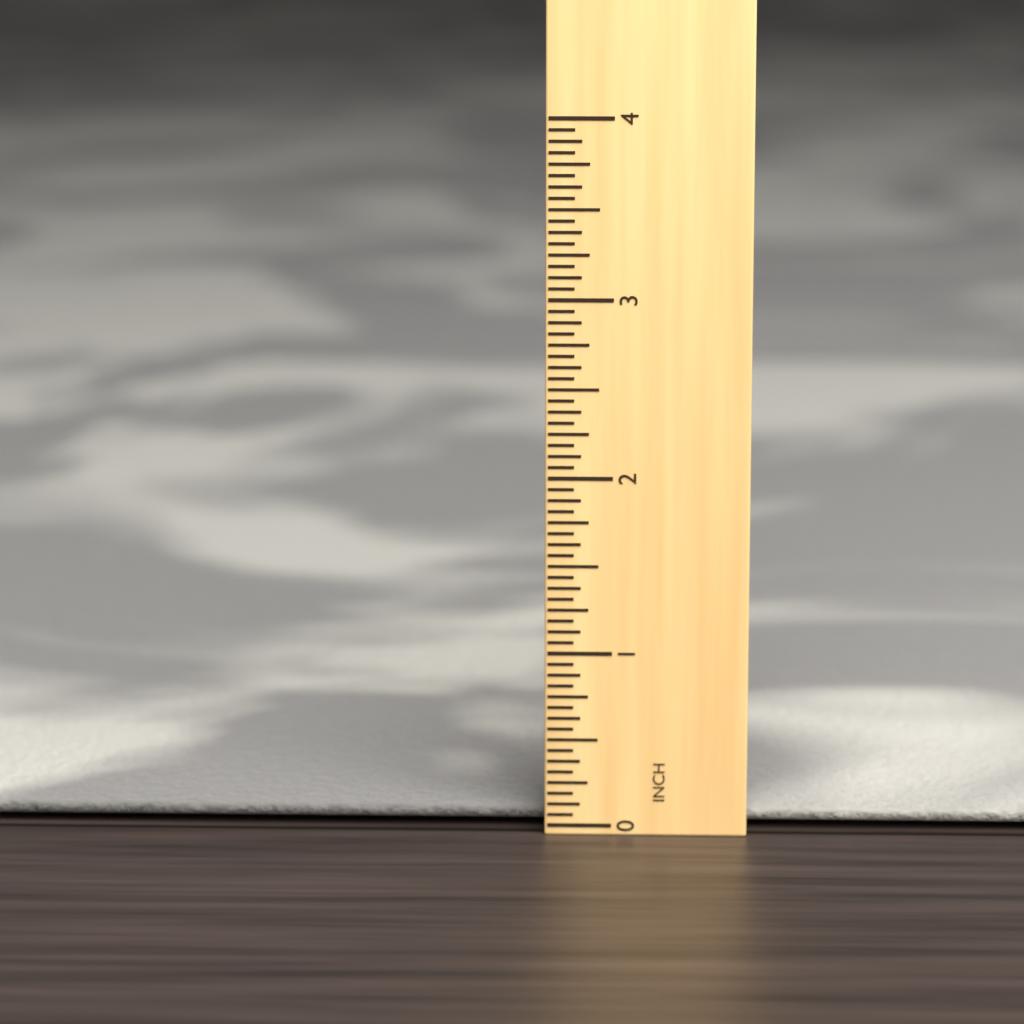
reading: 0.0625 in
